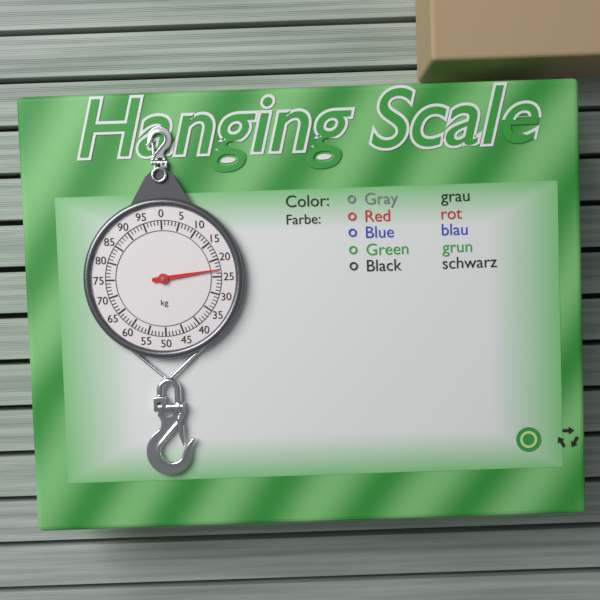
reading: 23 kg
